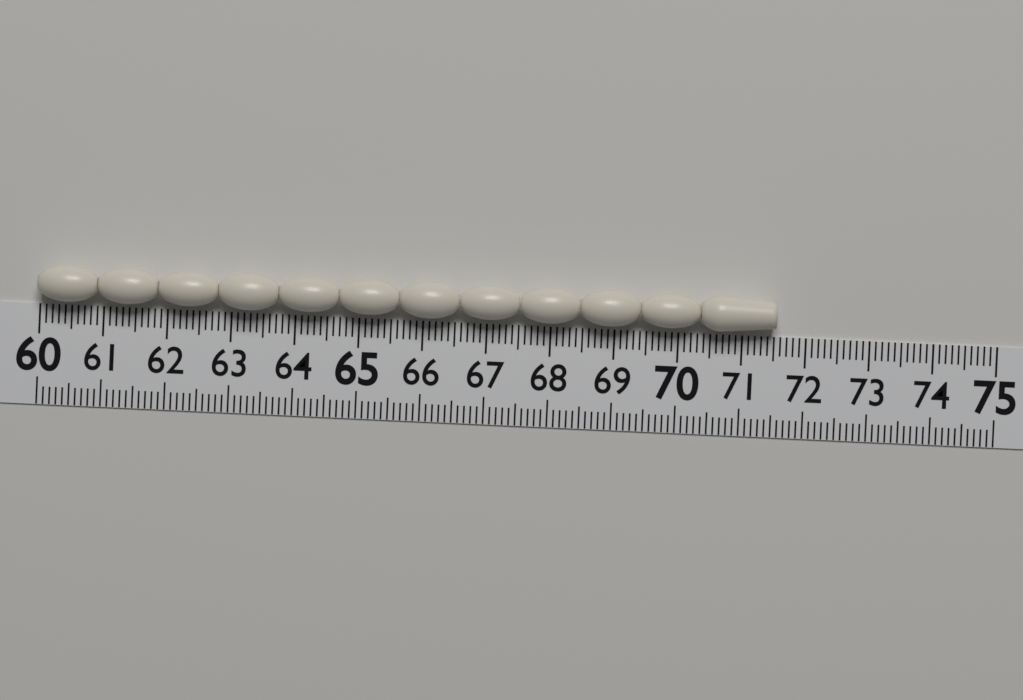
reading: 71.5 (no unit)
